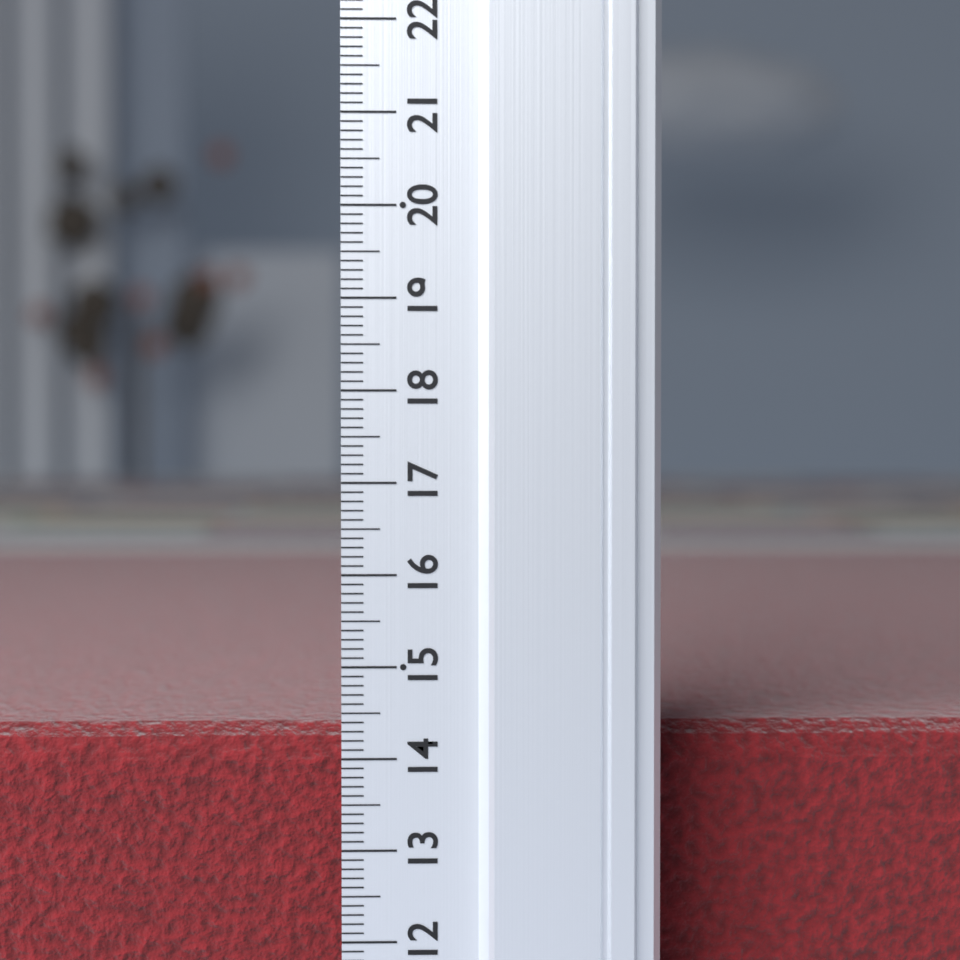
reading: 14.2 (no unit)
